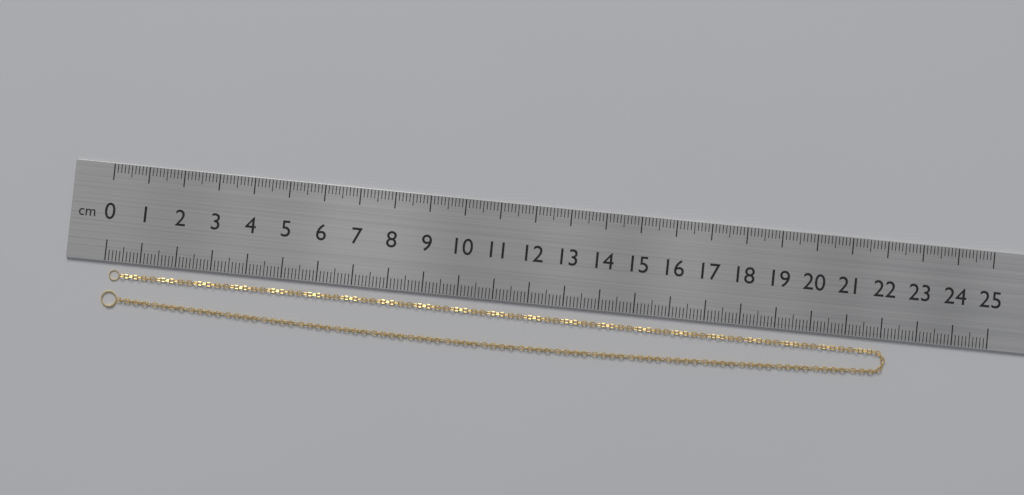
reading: 22.2 cm
